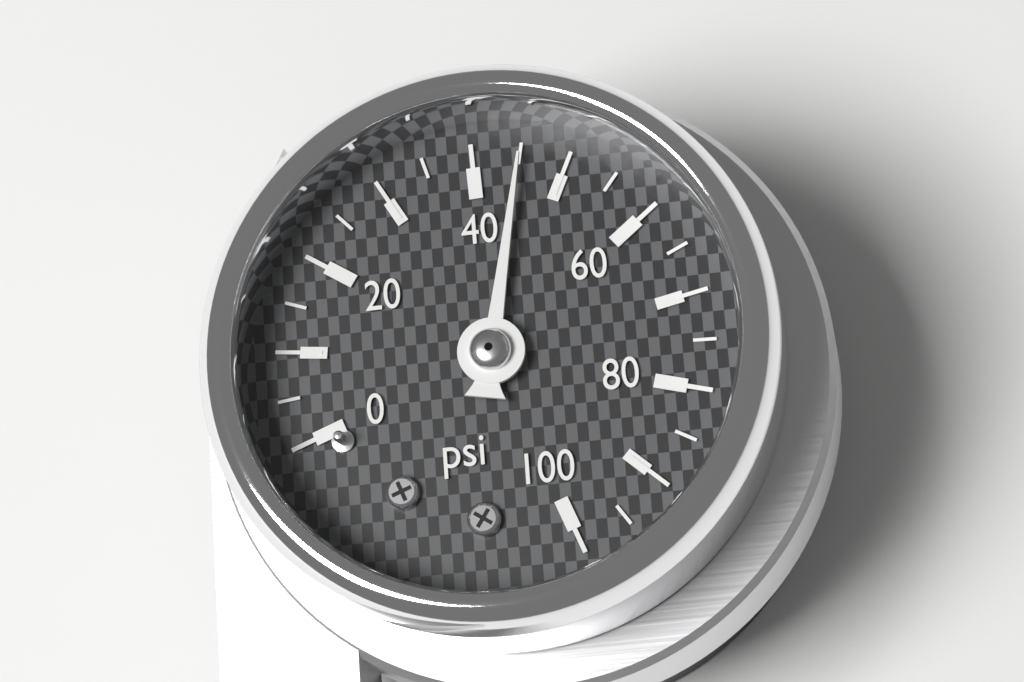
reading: 45 psi
